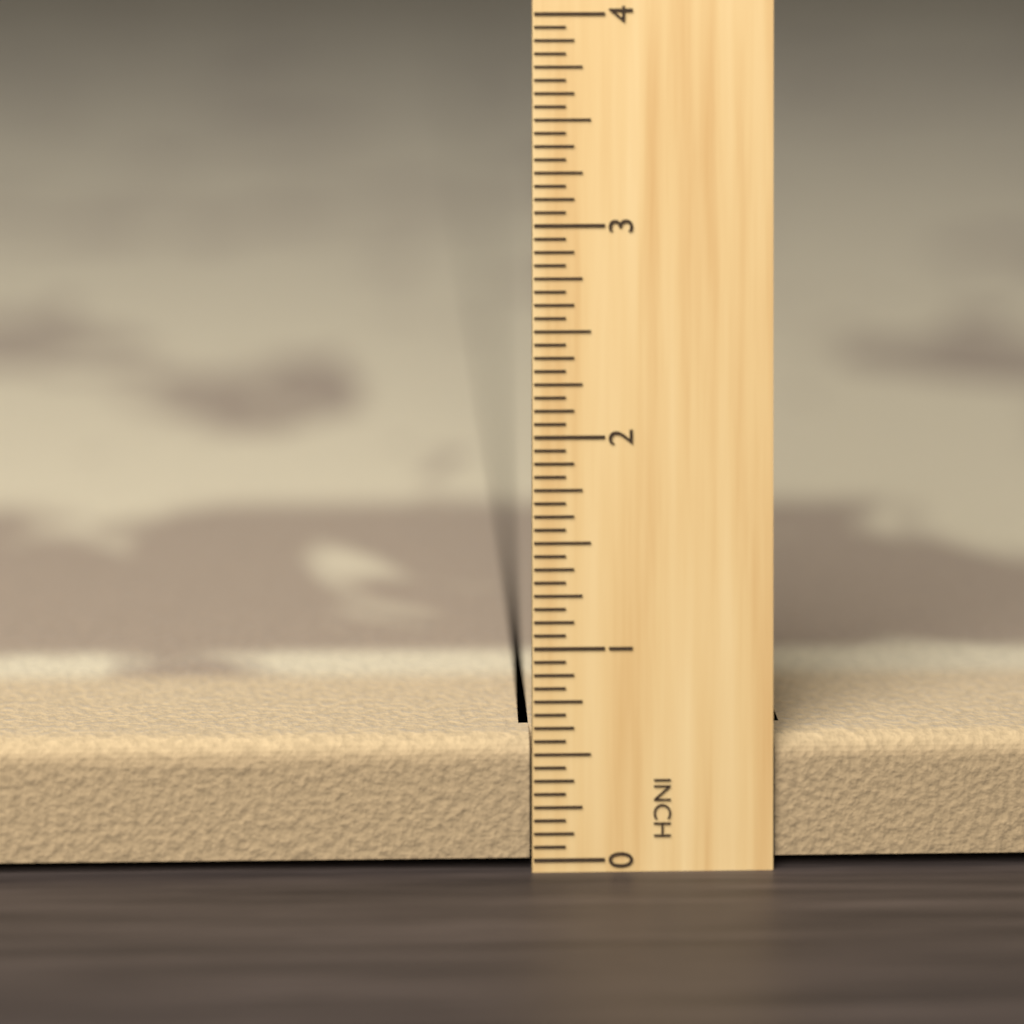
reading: 0.5625 in
